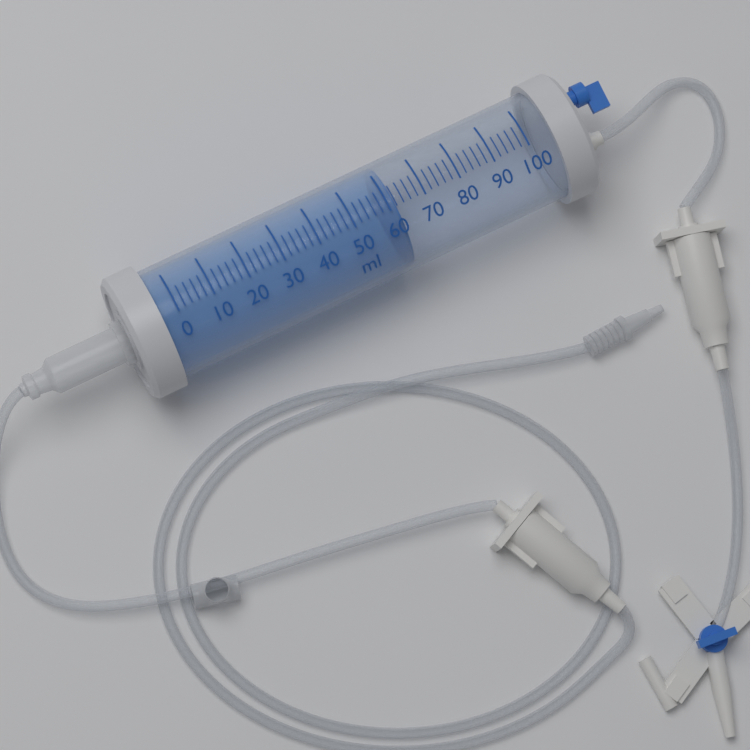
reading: 62 ml
